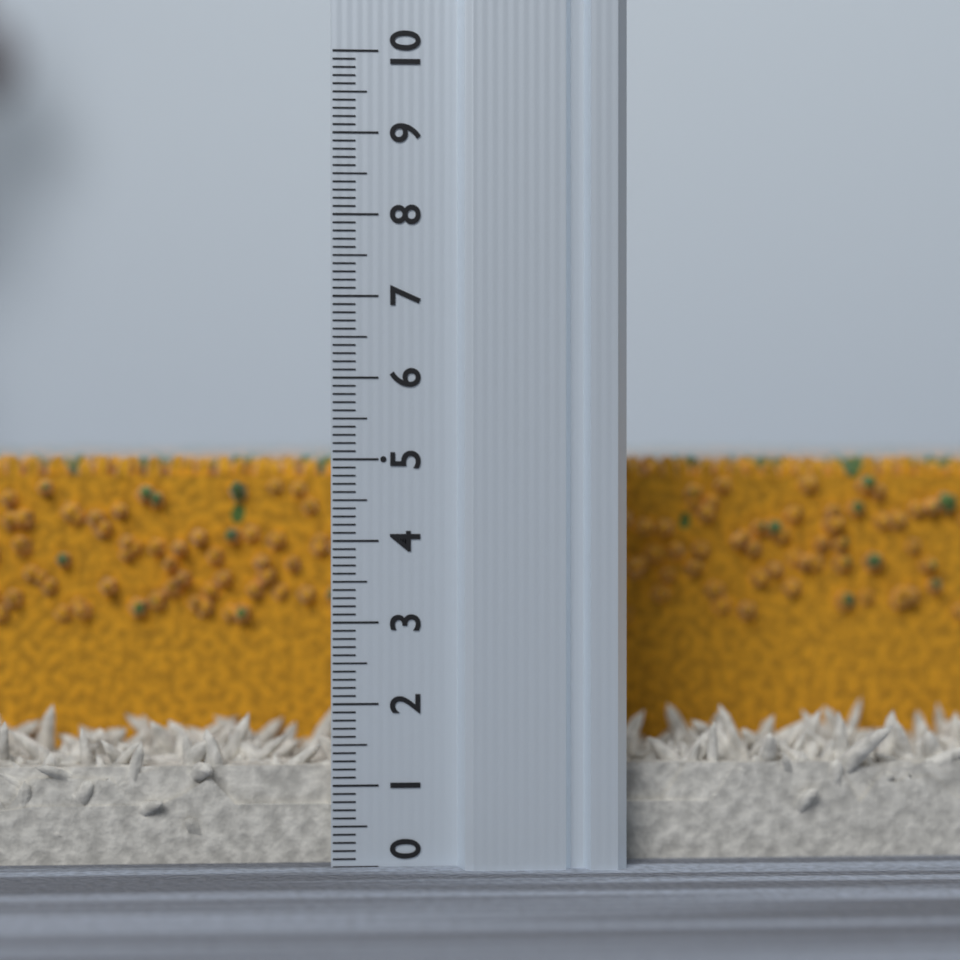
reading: 5.1 (no unit)
